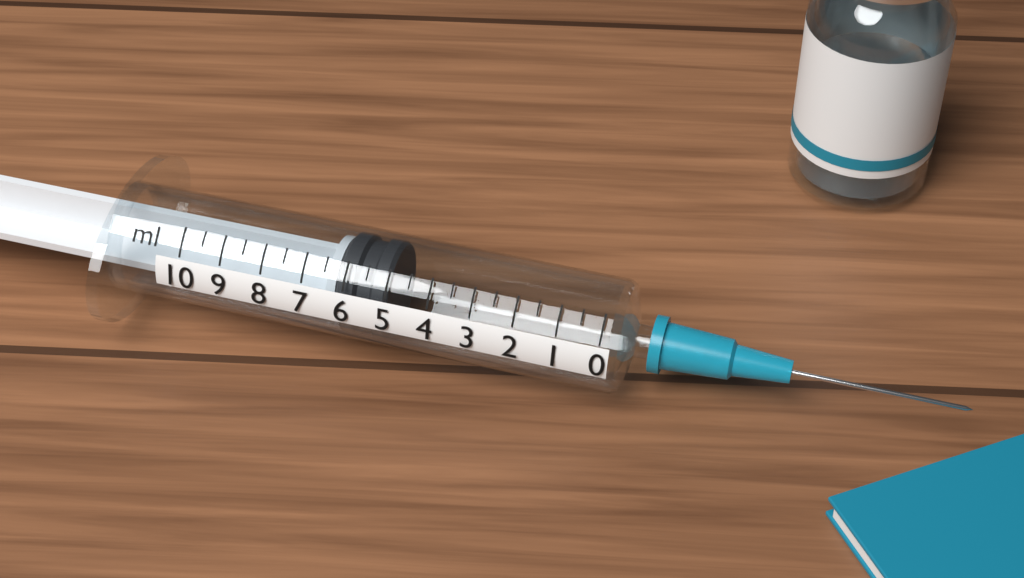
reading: 5.0 ml
